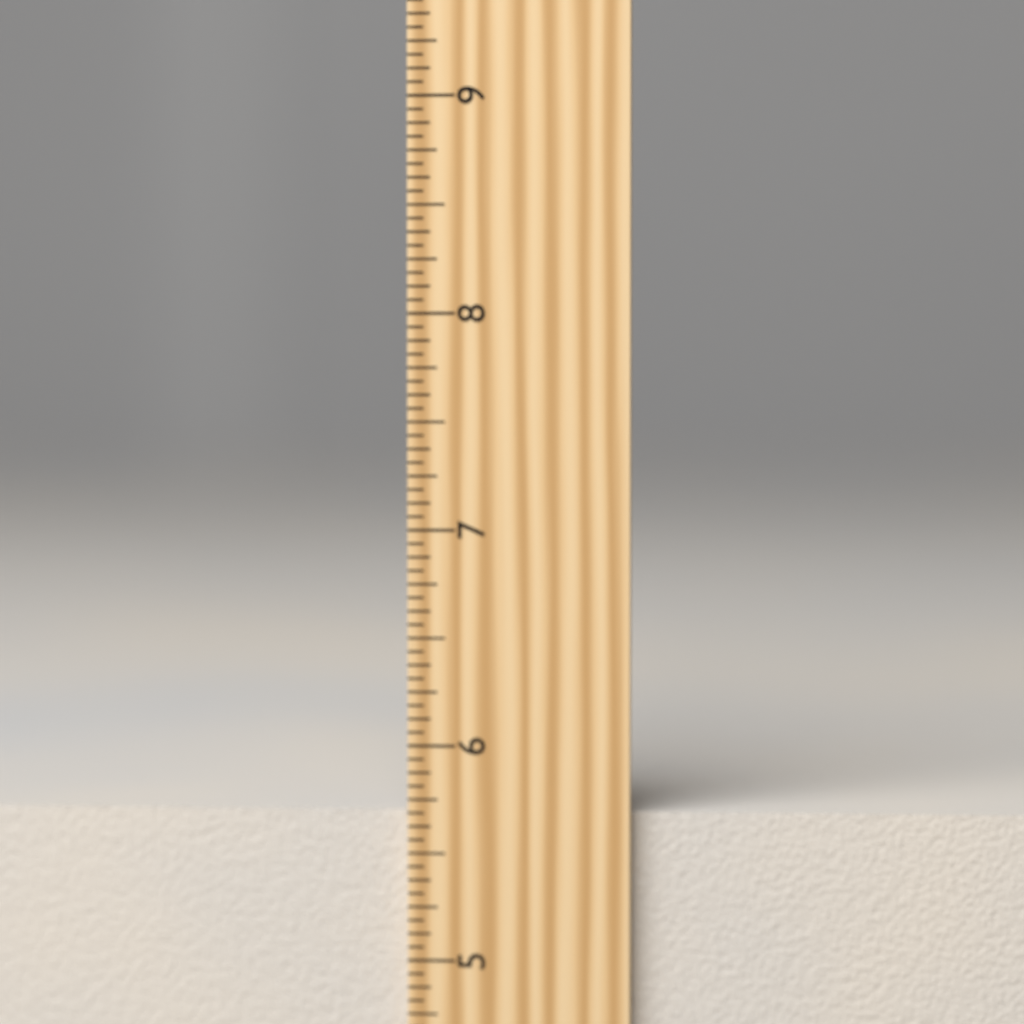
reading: 5.6875 inch
